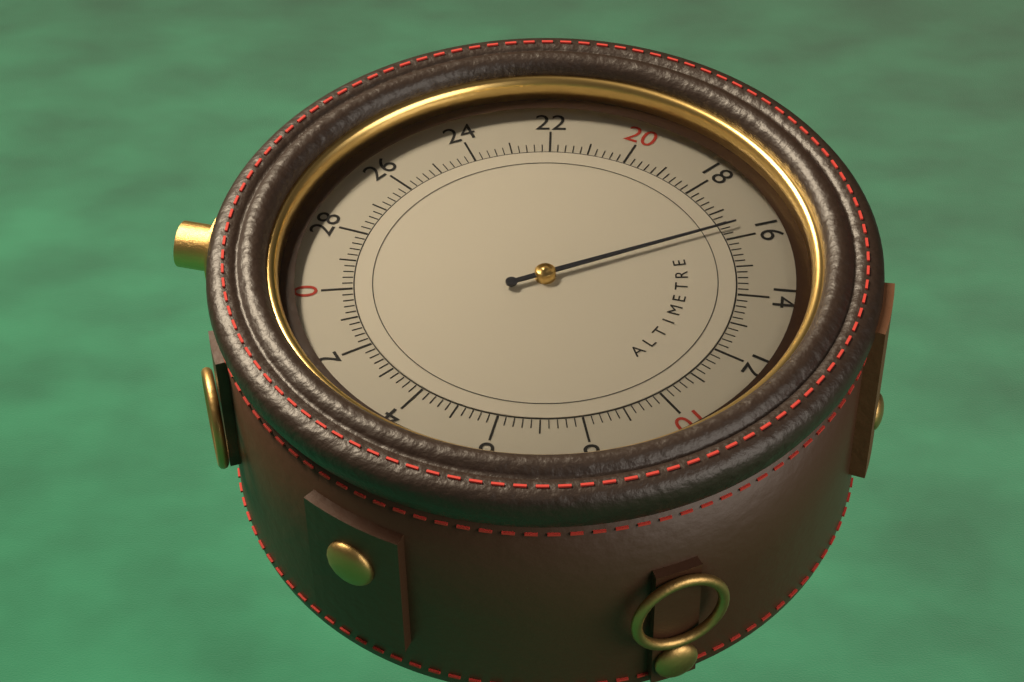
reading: 16.4 (no unit)
